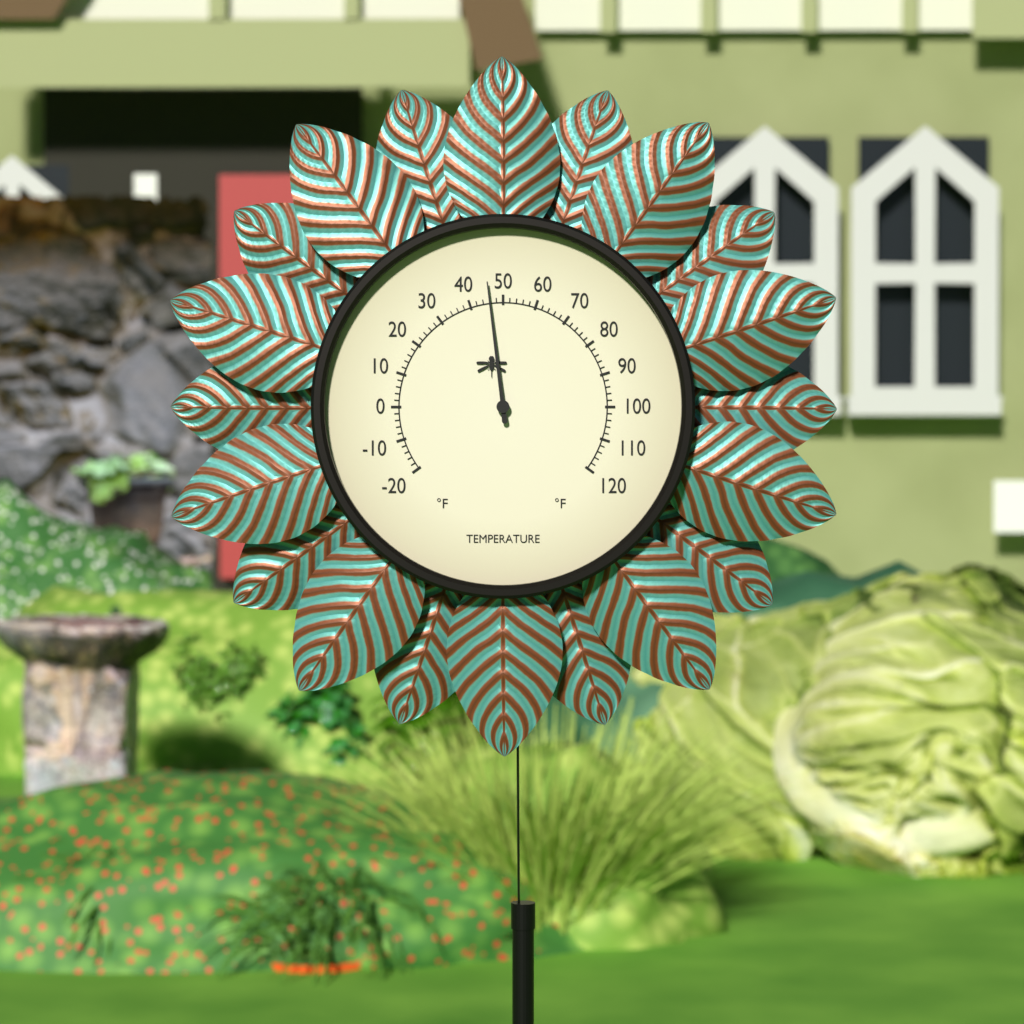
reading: 46 °F
